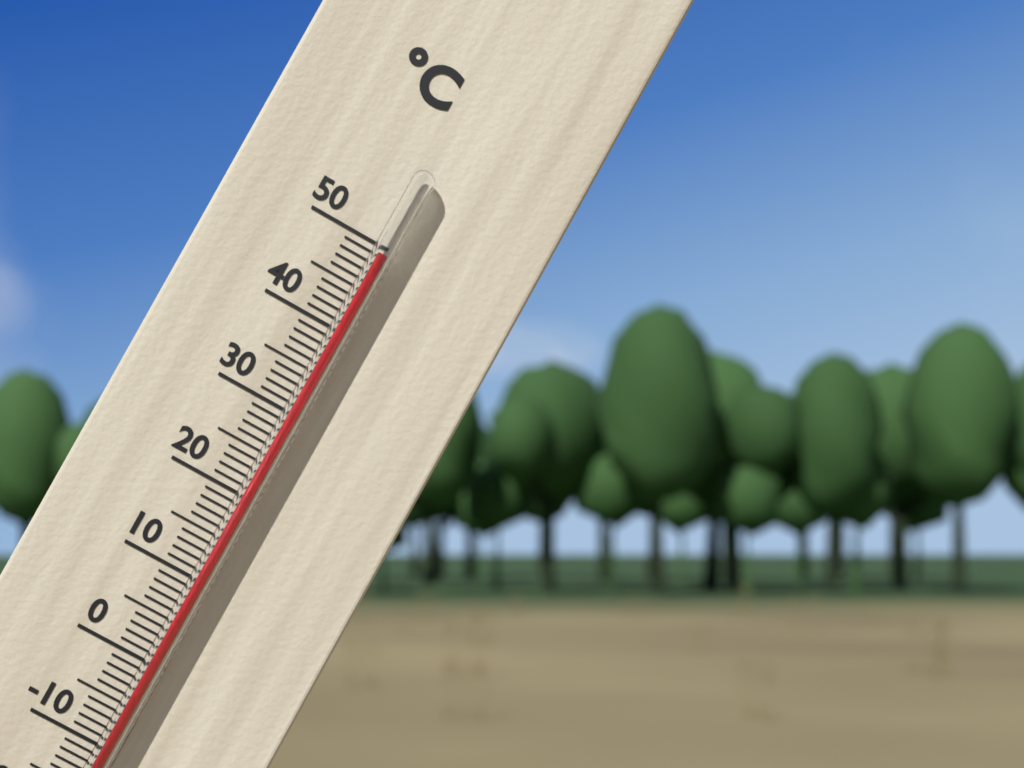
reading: 49 °C
